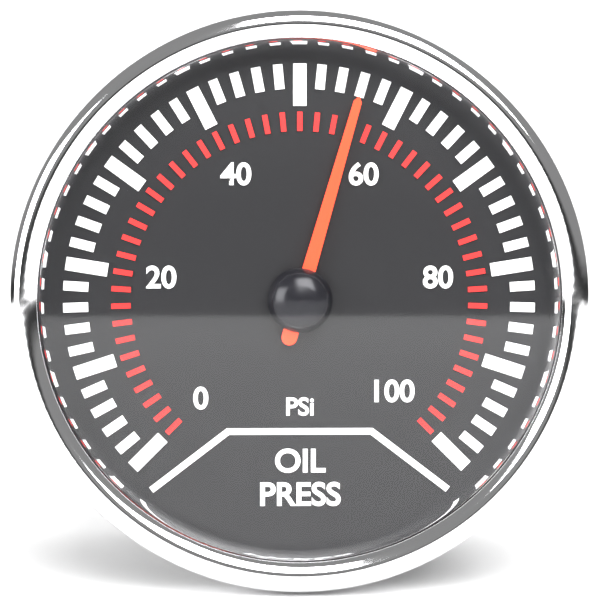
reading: 56 psi
